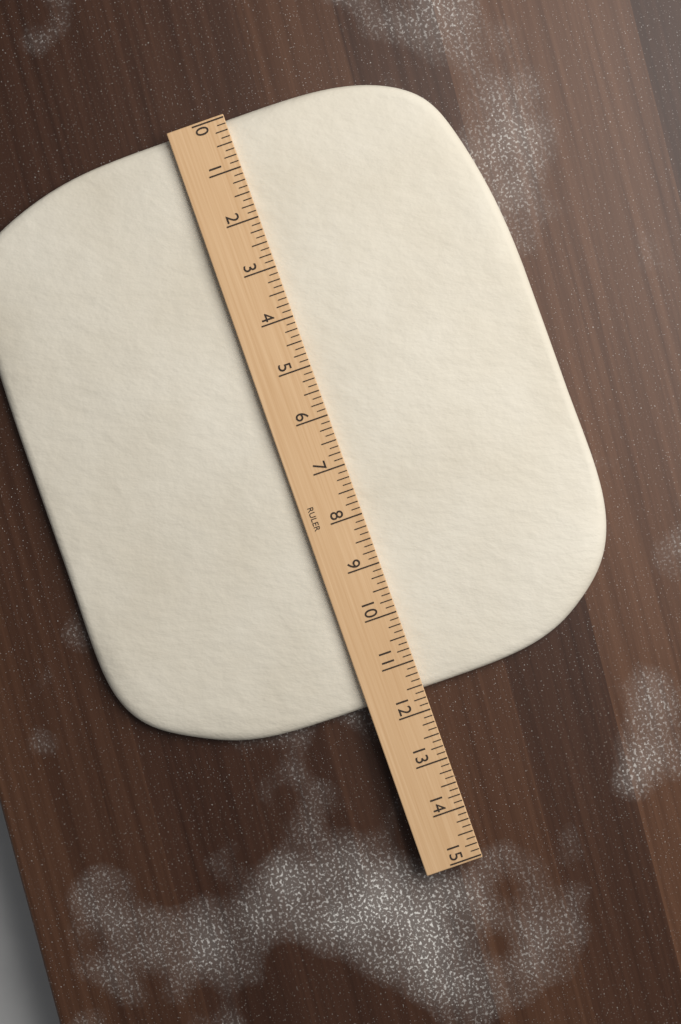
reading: 11.625 (no unit)
